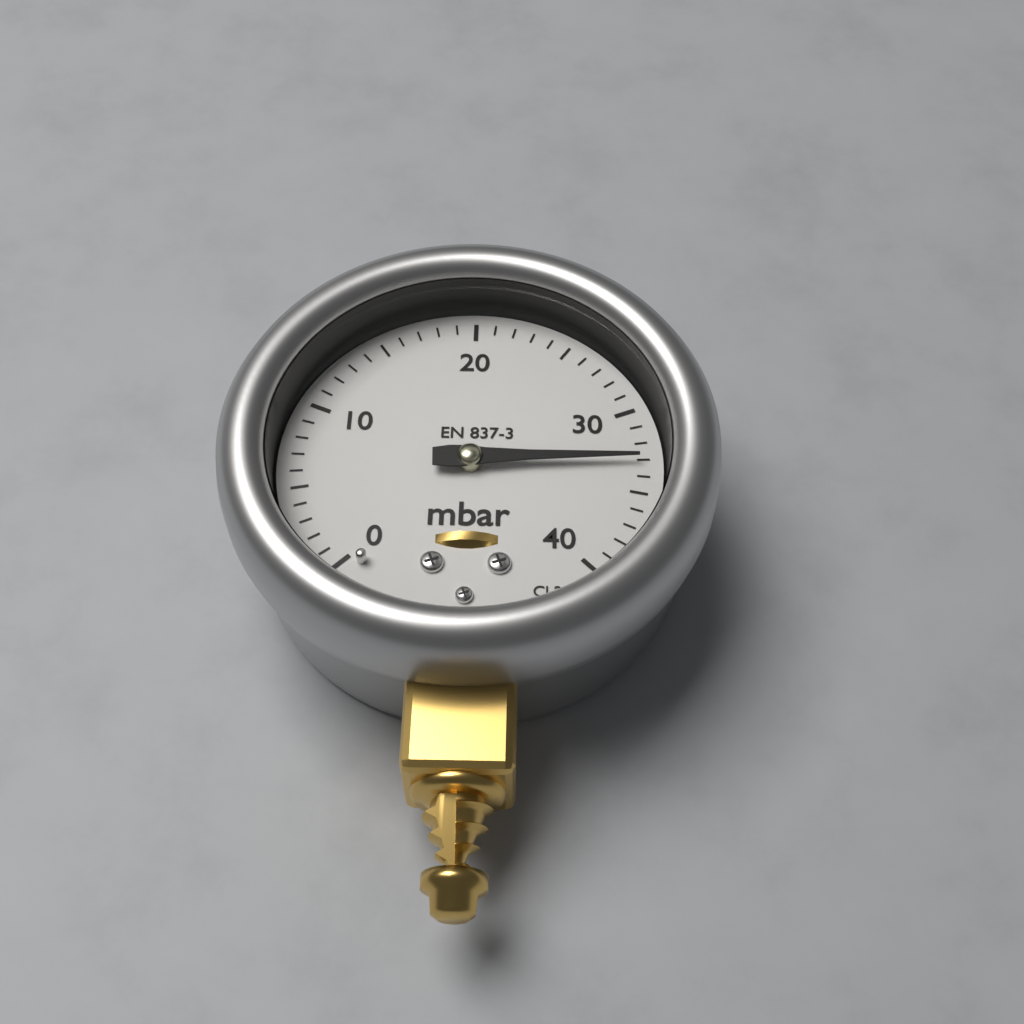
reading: 33 mbar
